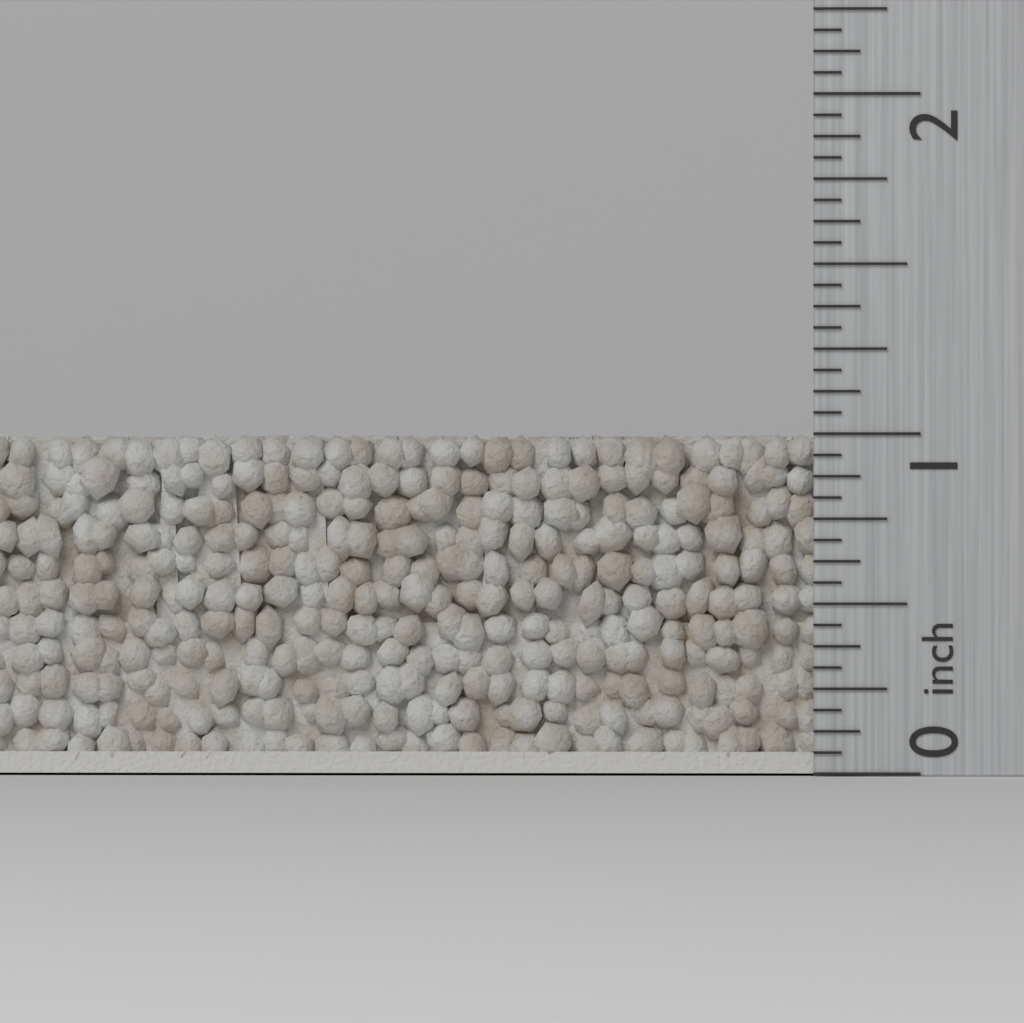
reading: 1.0000 inch
